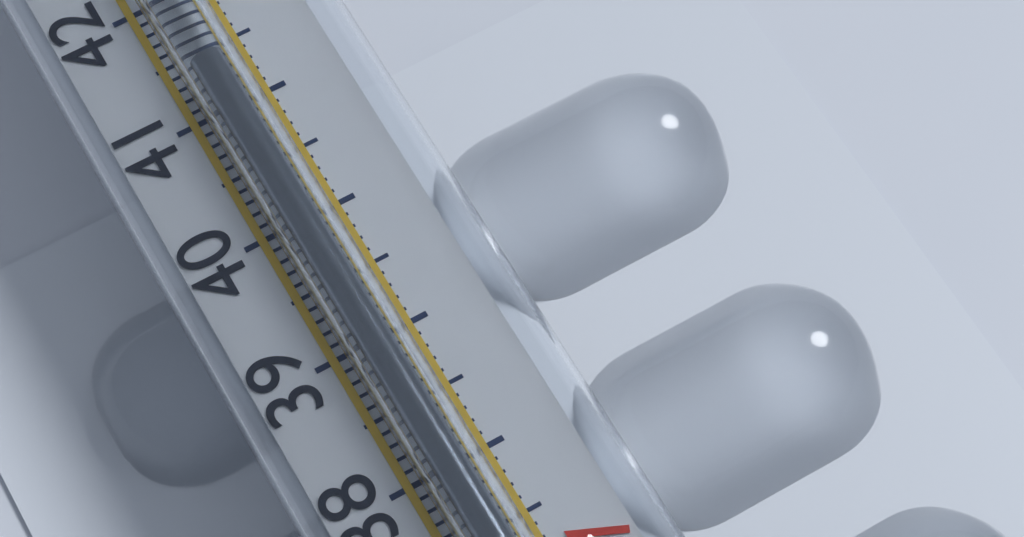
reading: 41.3 °C
